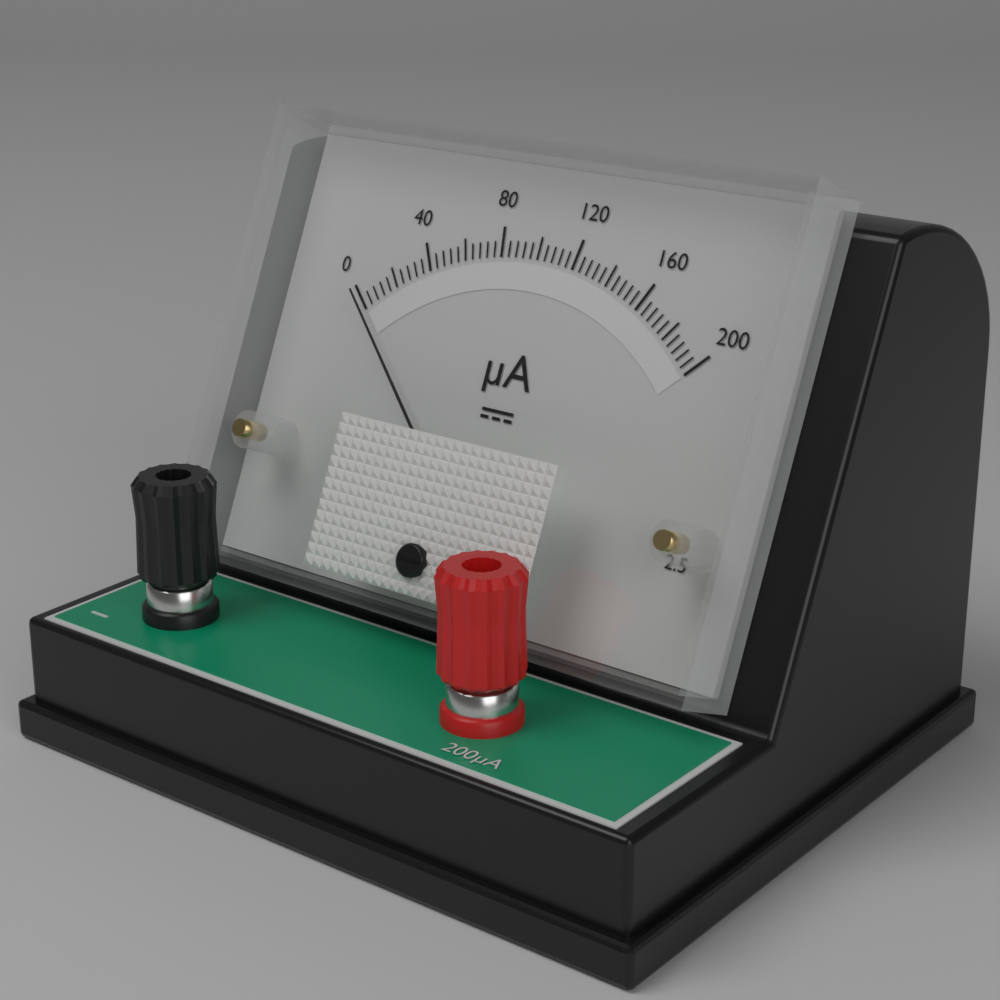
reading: 0 µA
